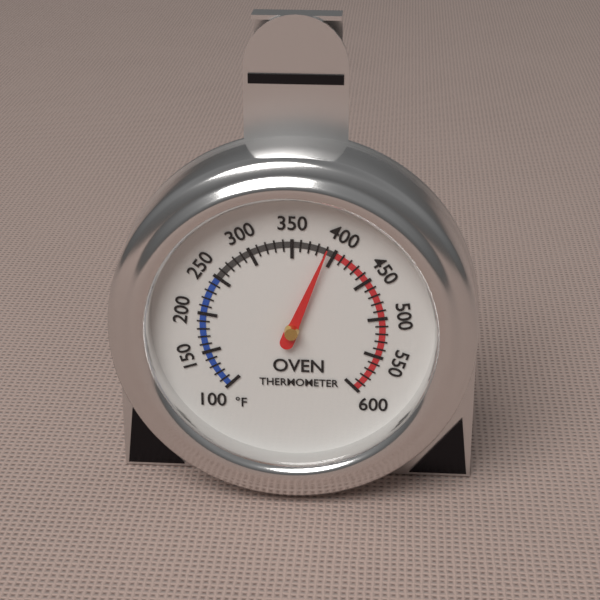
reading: 390 °F
